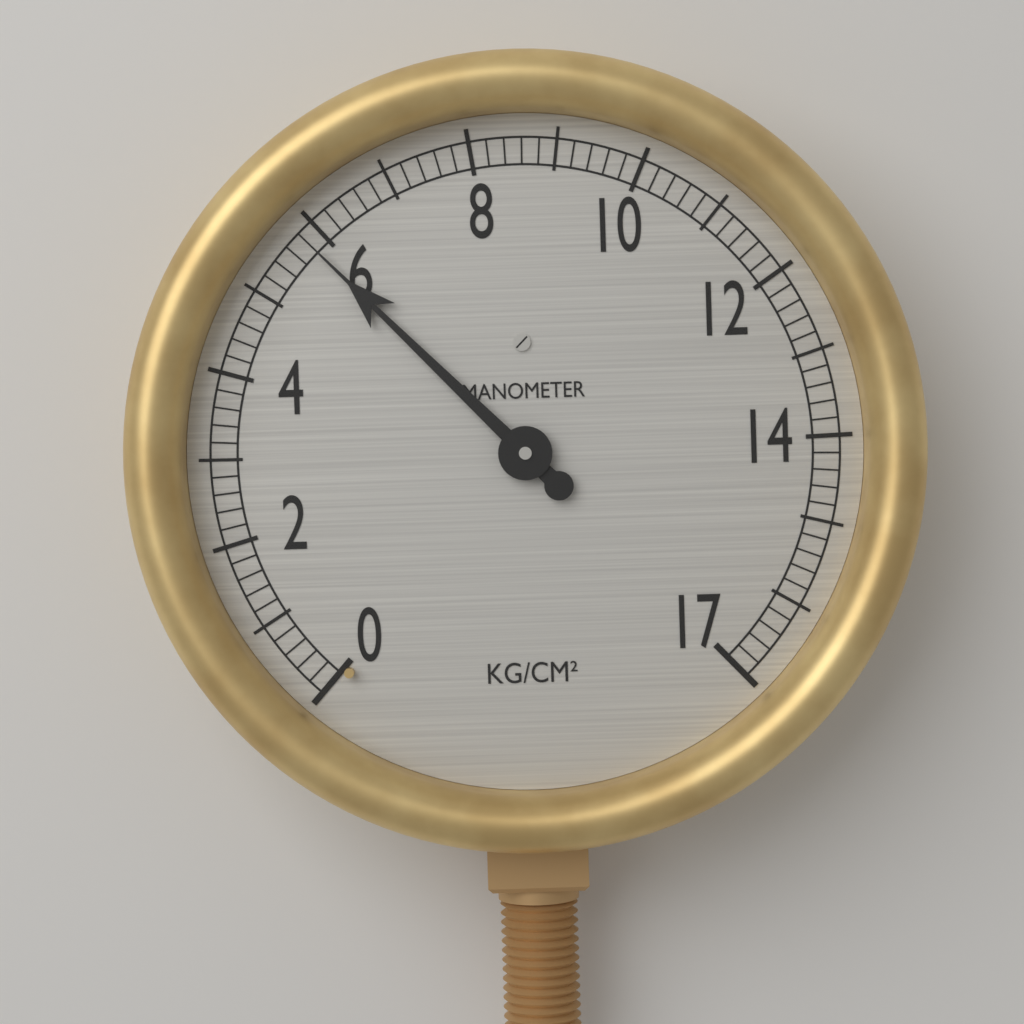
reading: 5.8 kg/cm²
